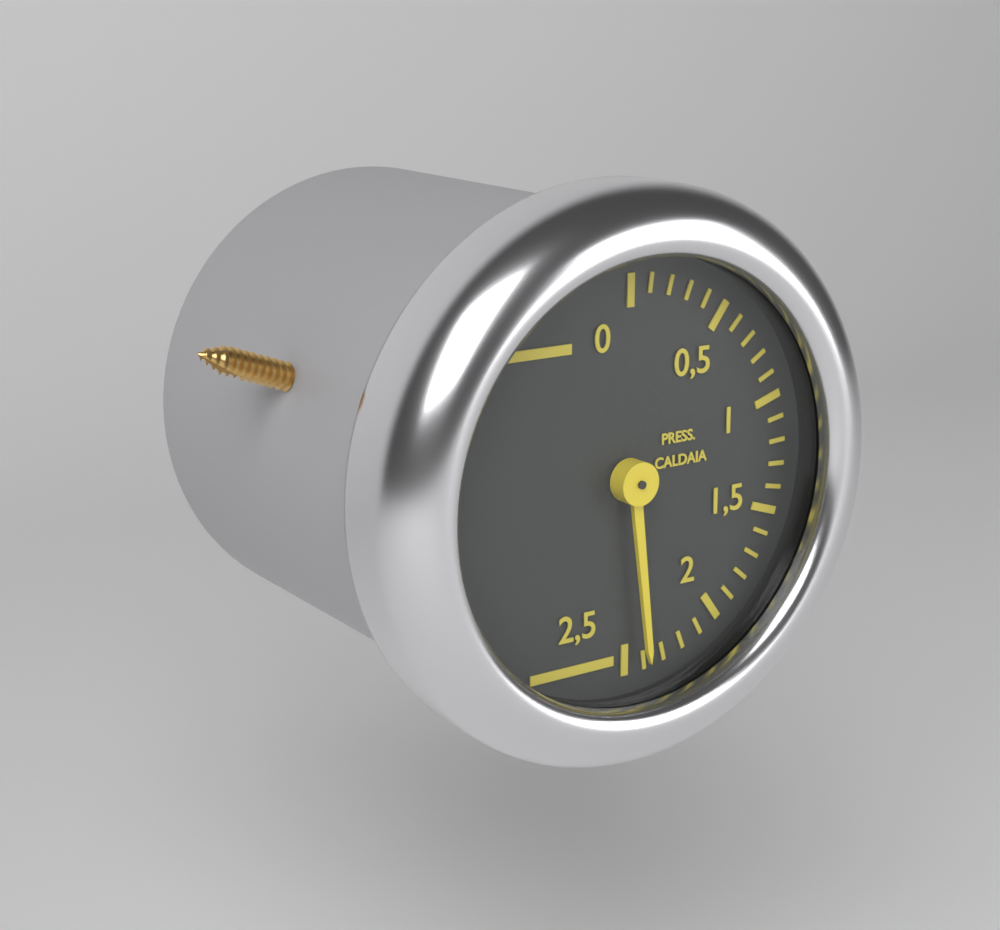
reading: 2.4 (no unit)
